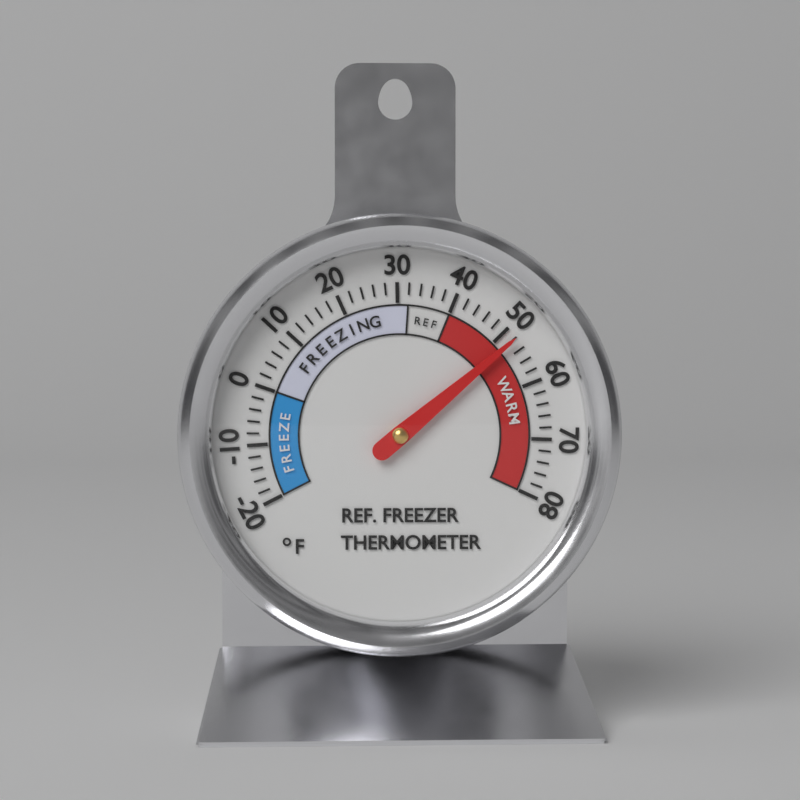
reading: 52 °F
